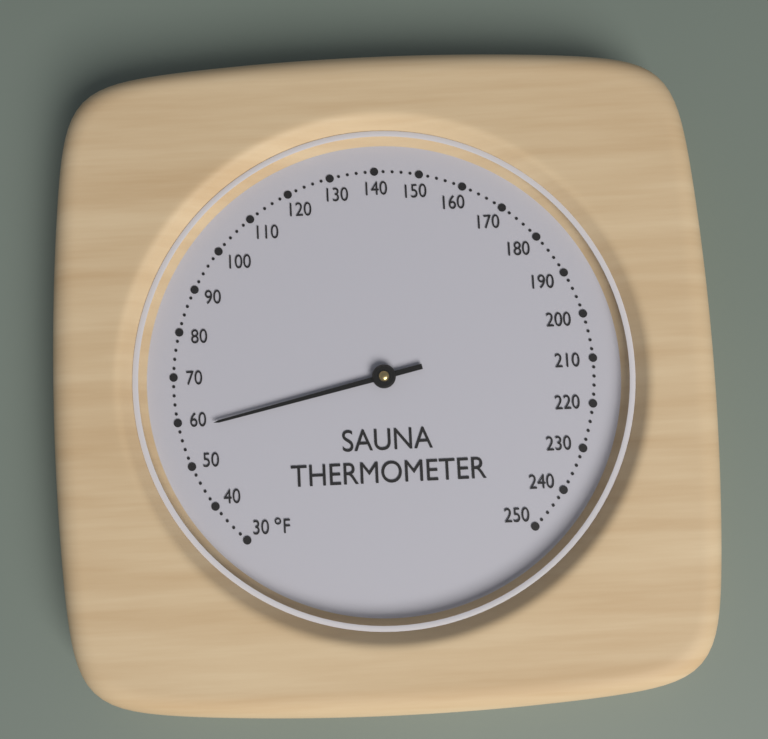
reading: 58 °F
